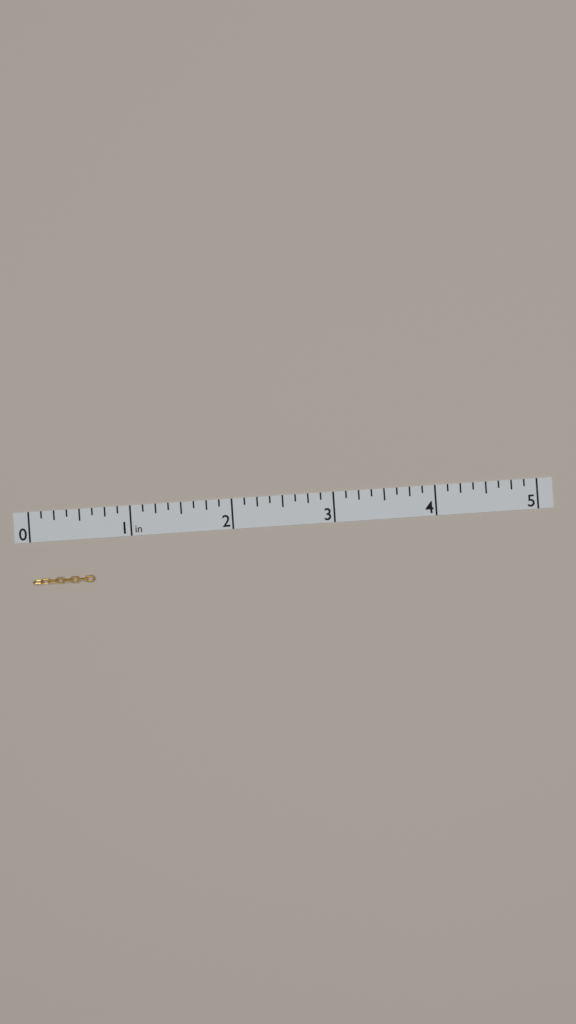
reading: 0.625 in
